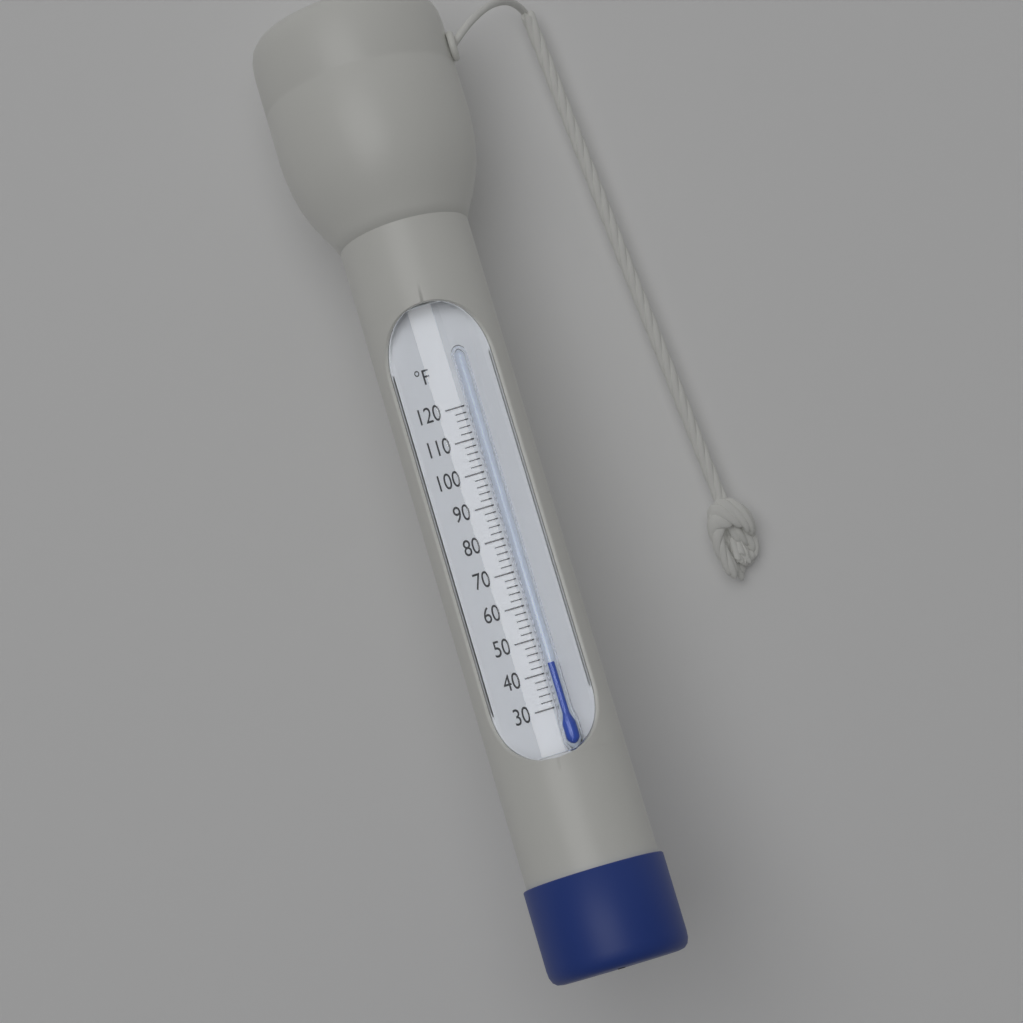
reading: 42 °F
